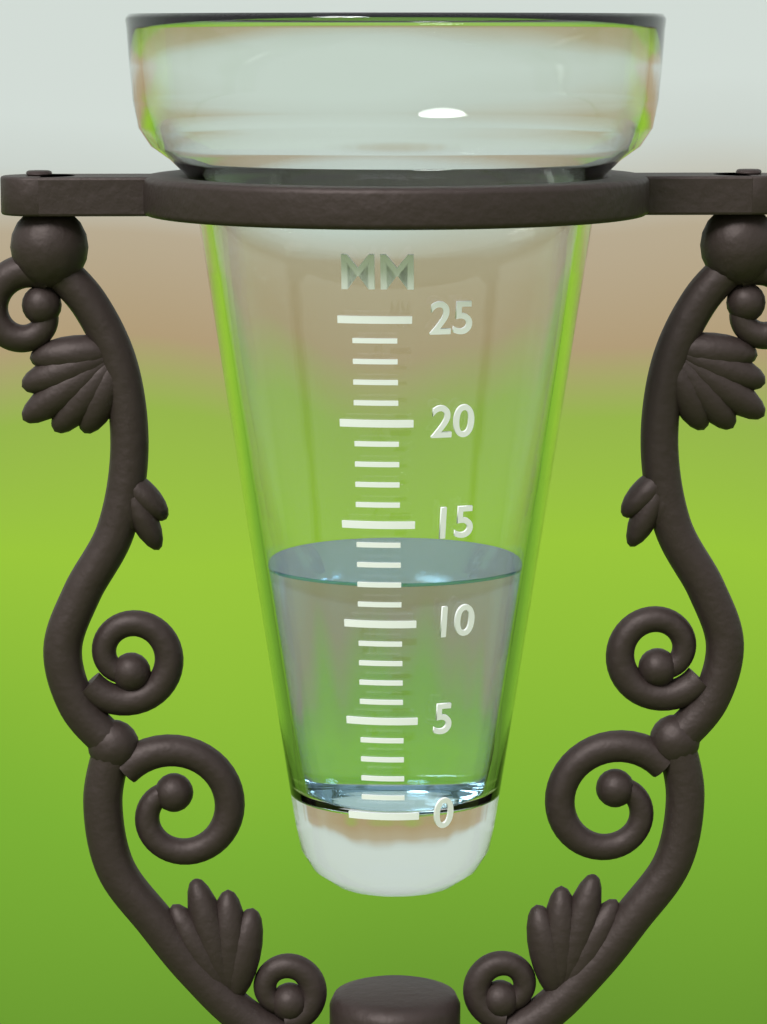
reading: 12 mm
